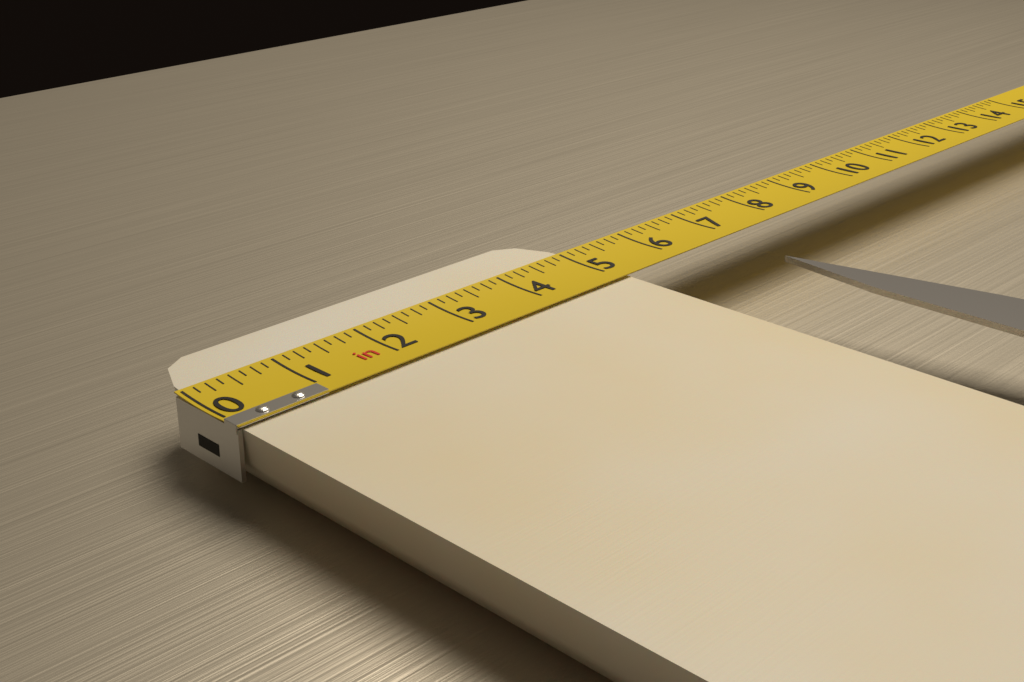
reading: 5.125 in
